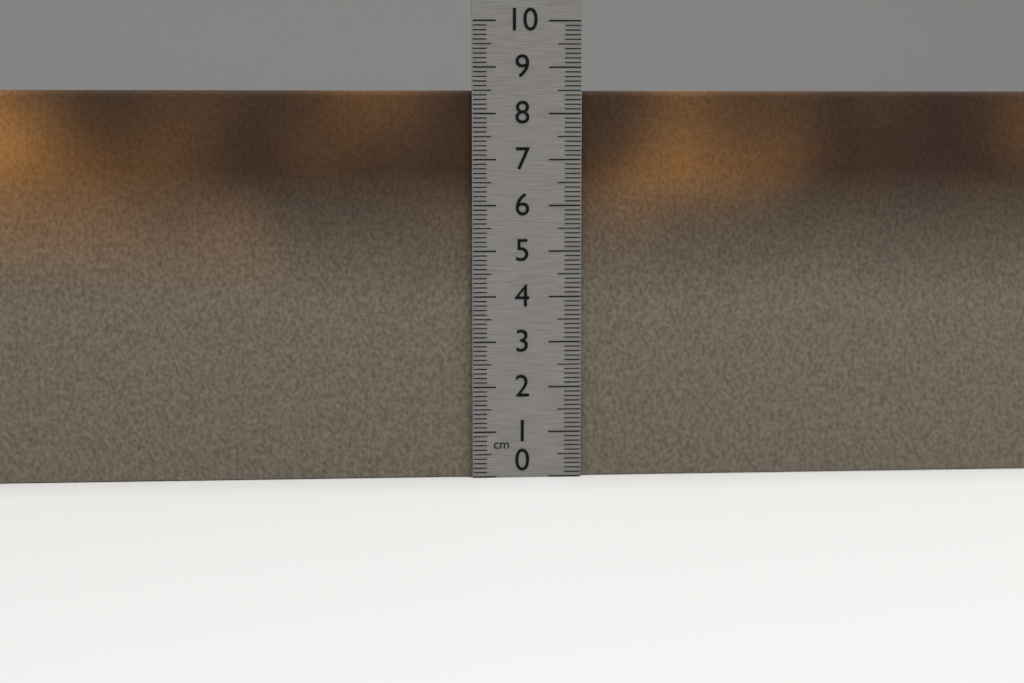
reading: 8.5 cm
